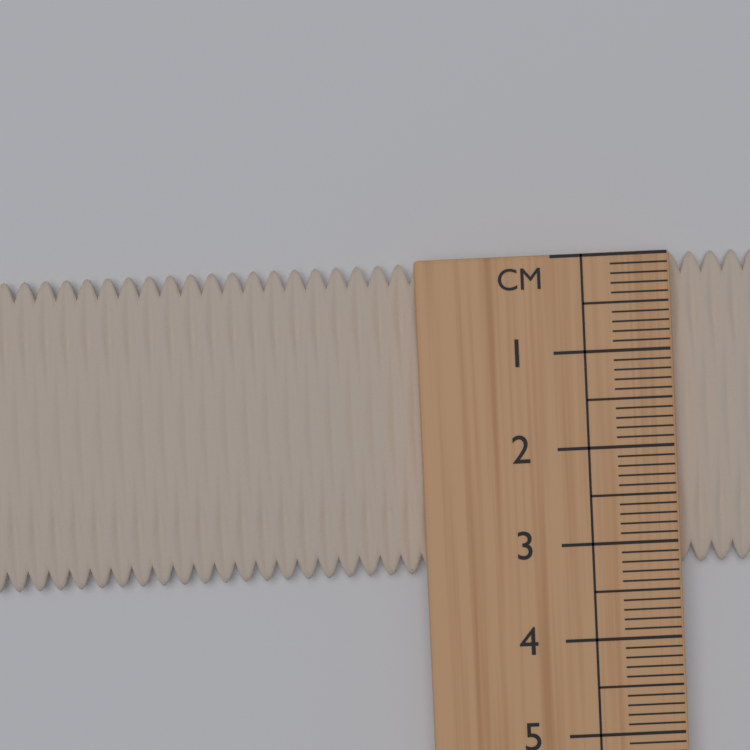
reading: 3.3 cm
